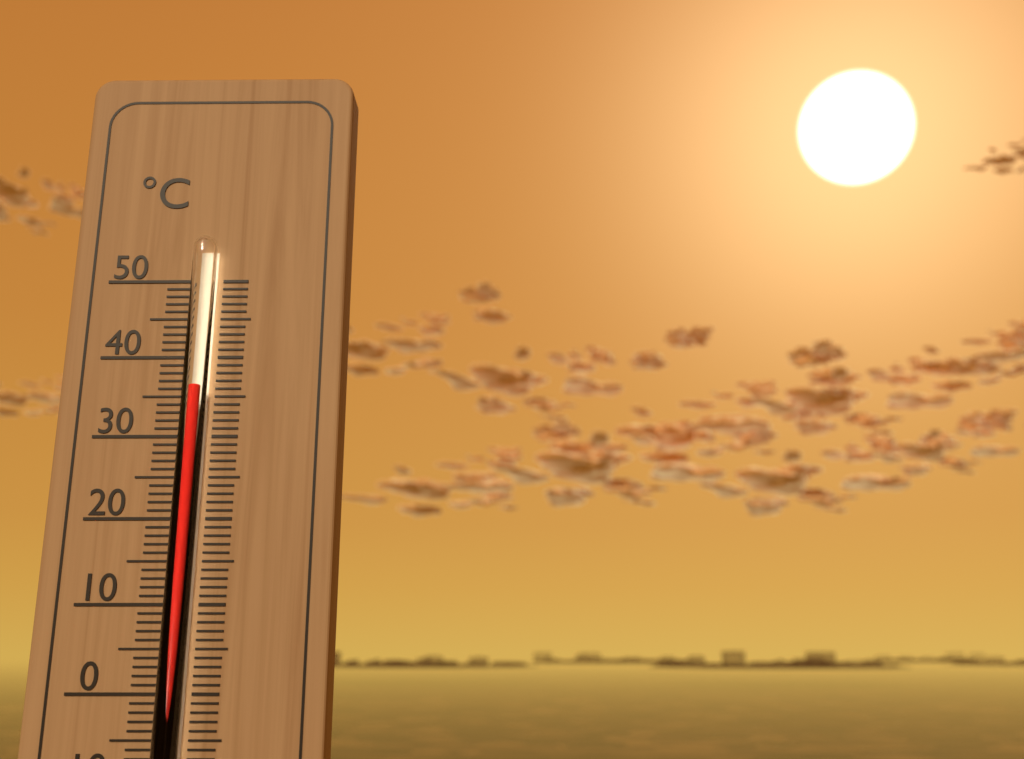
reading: 36 °C
